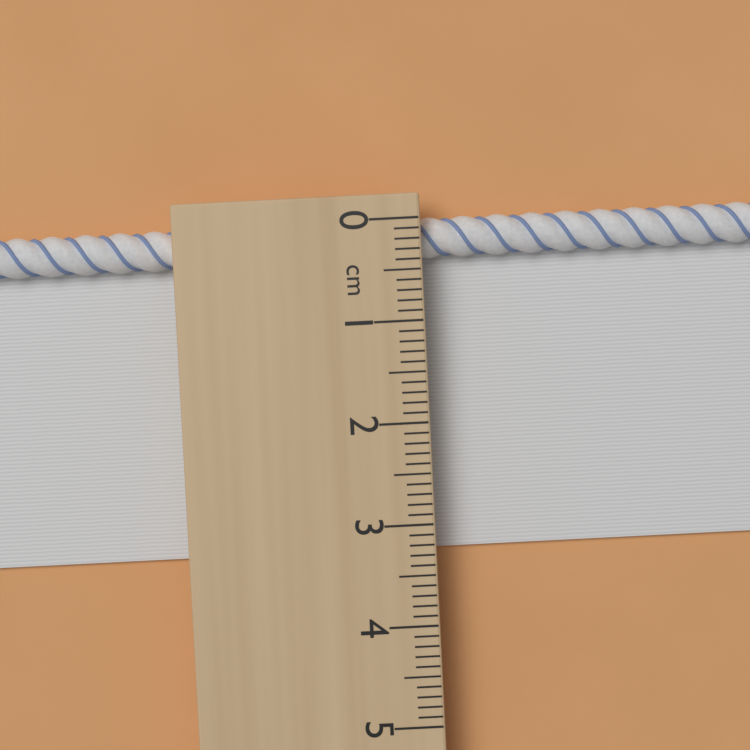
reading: 3.3 cm
